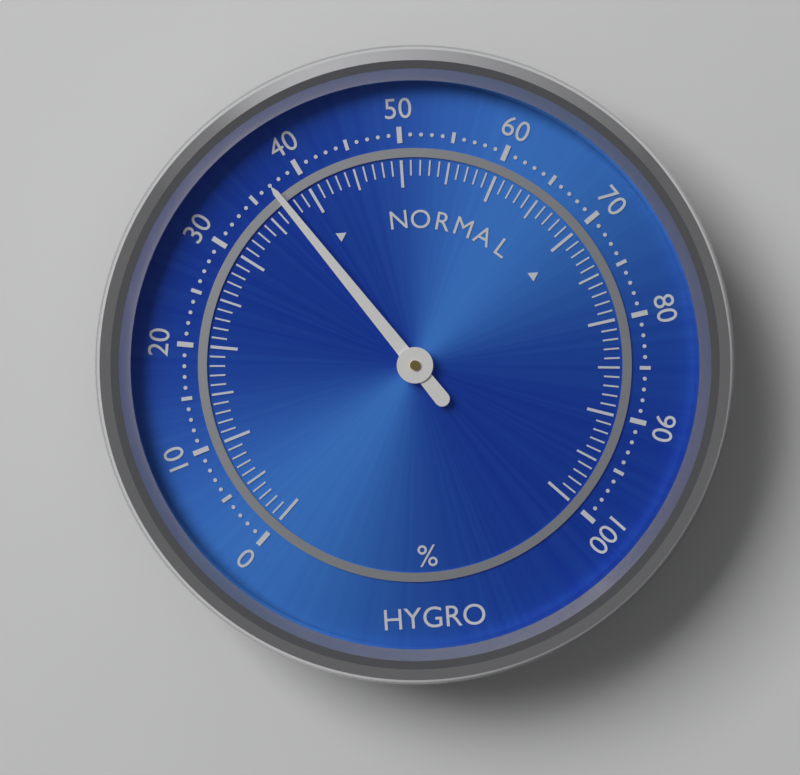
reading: 37 %
